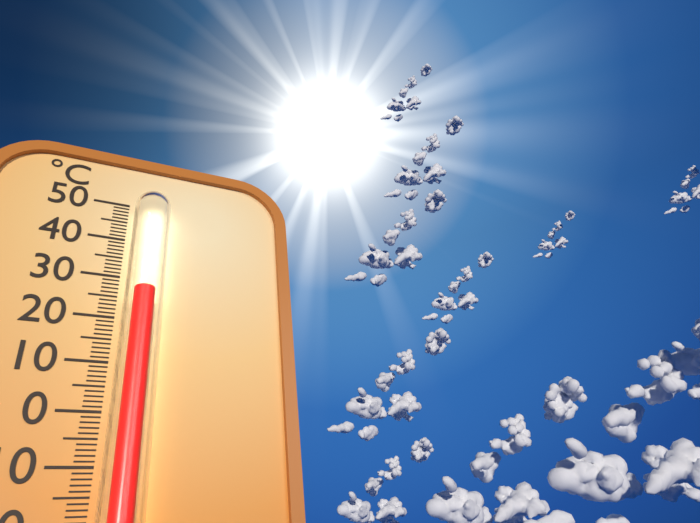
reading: 25 °C
